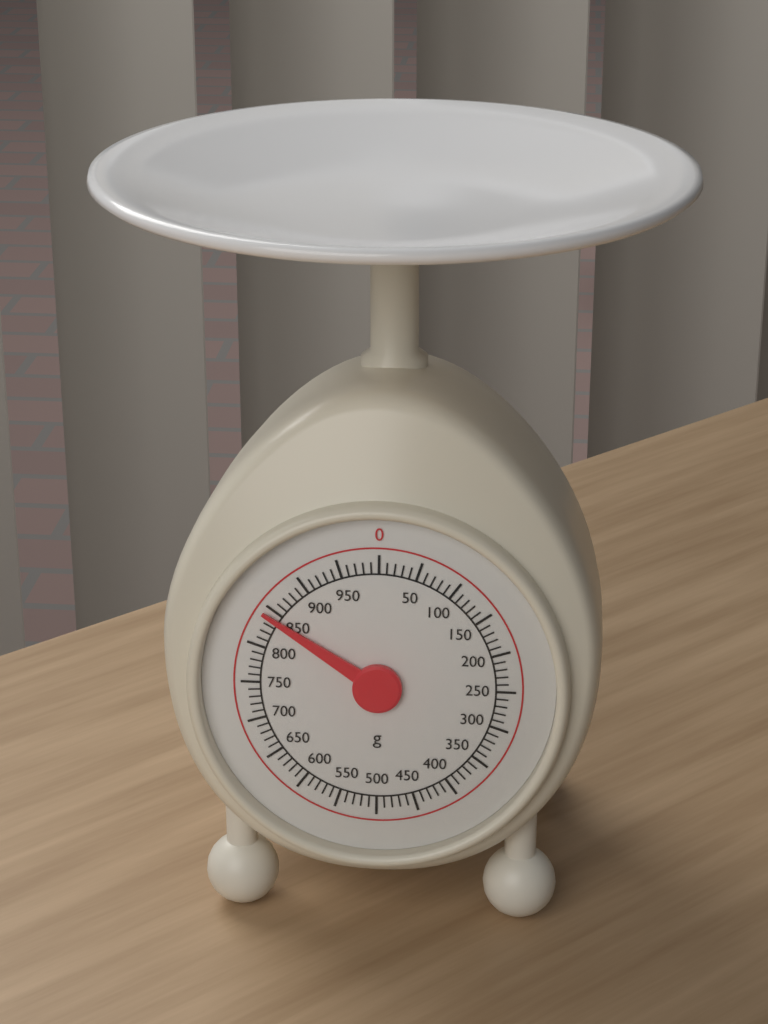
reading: 840 g
